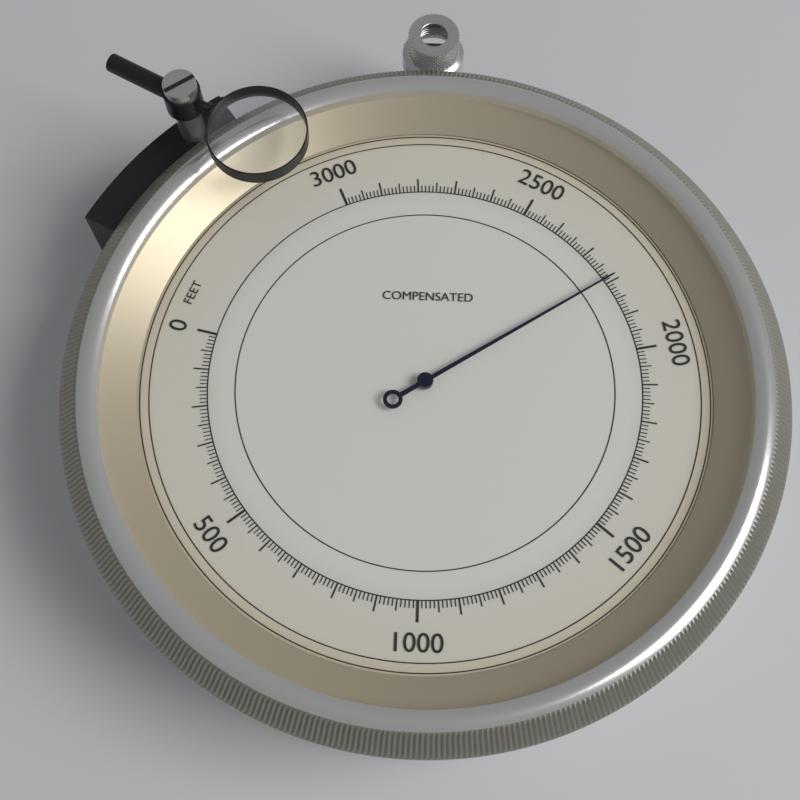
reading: 2210 feet
